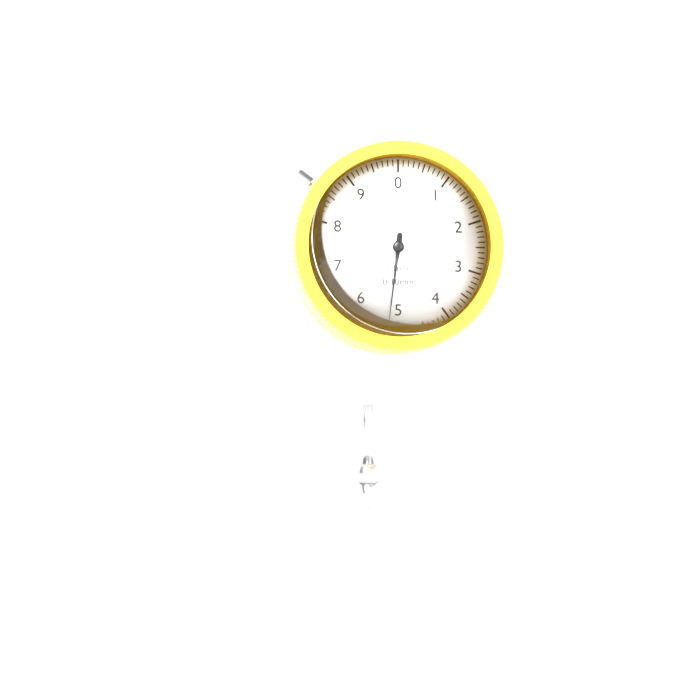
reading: 5.2 mm
